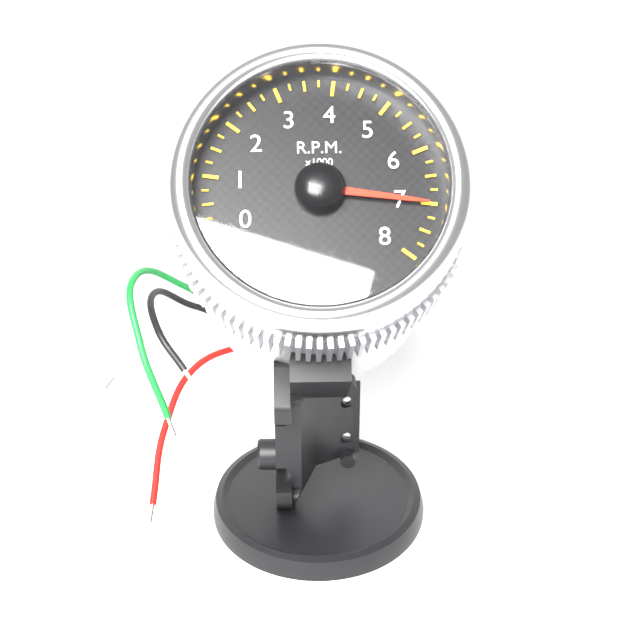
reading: 7.00 x1000 RPM
